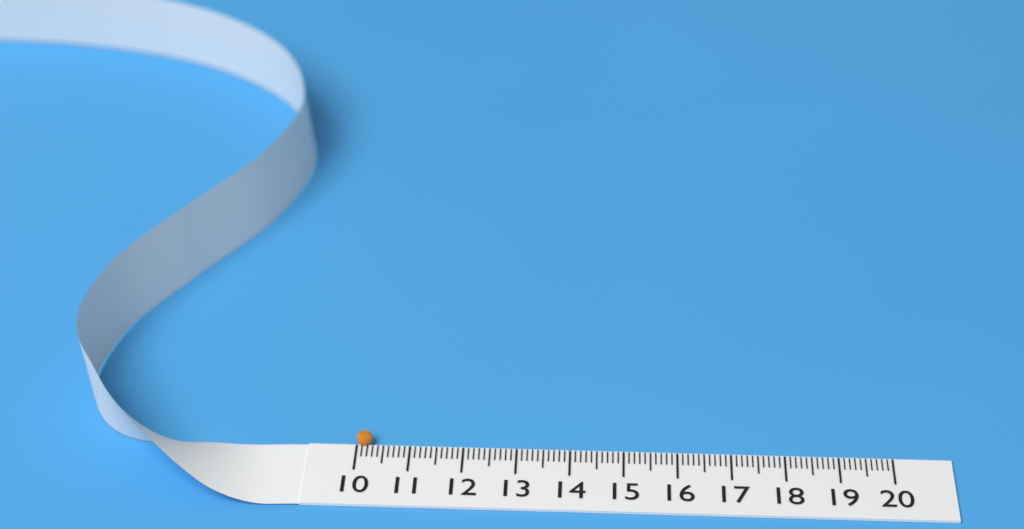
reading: 10.3 (no unit)
